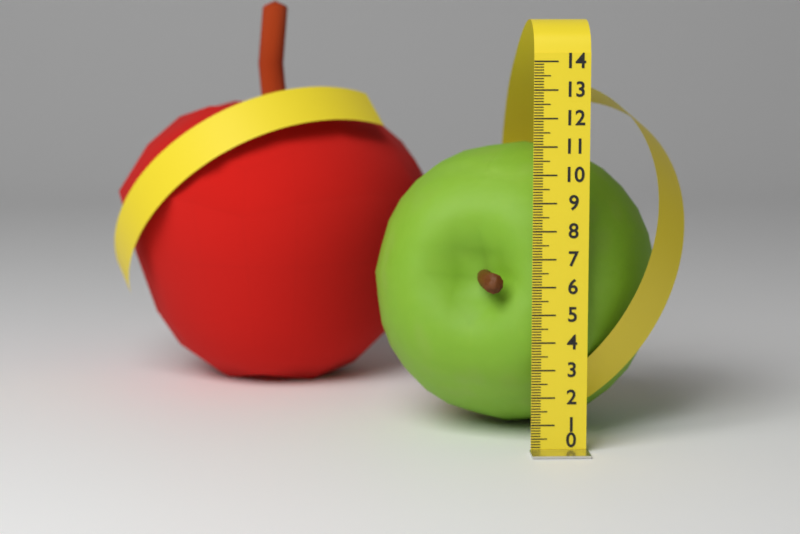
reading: 10.8 (no unit)
